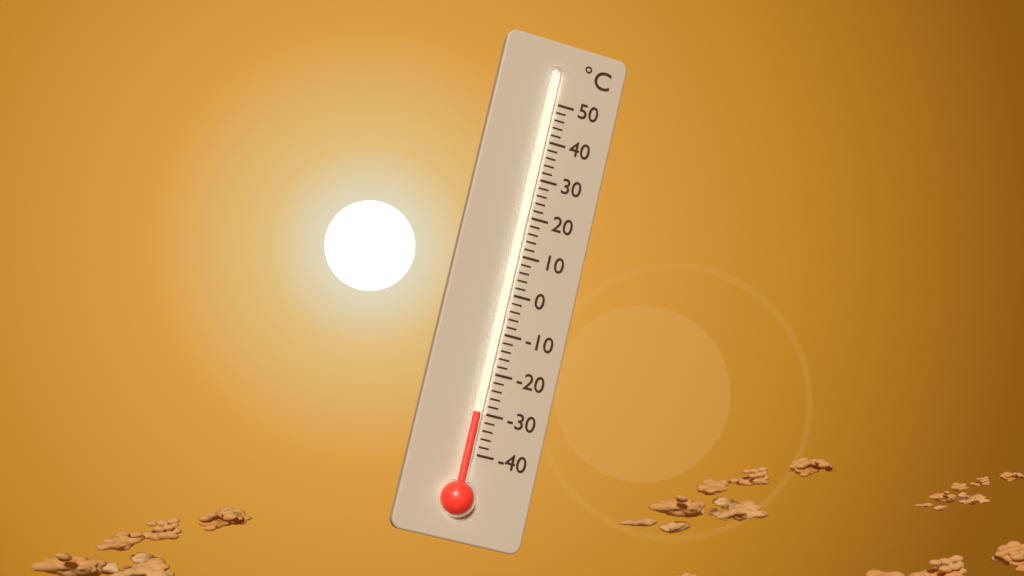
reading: -30 °C
